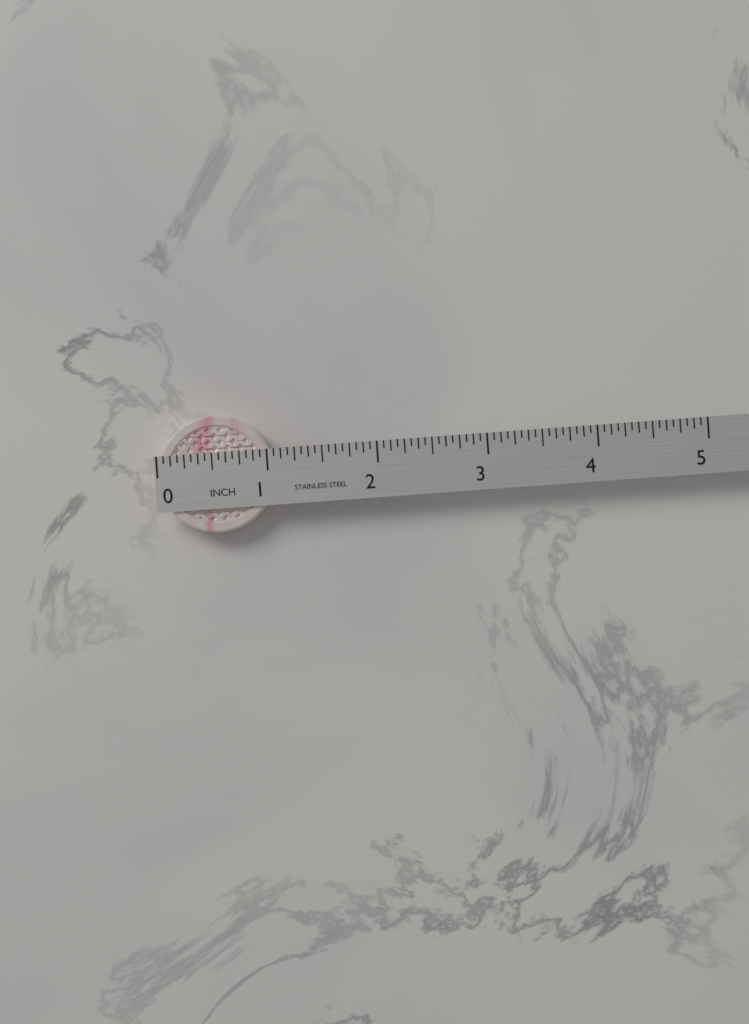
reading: 1.0625 in
